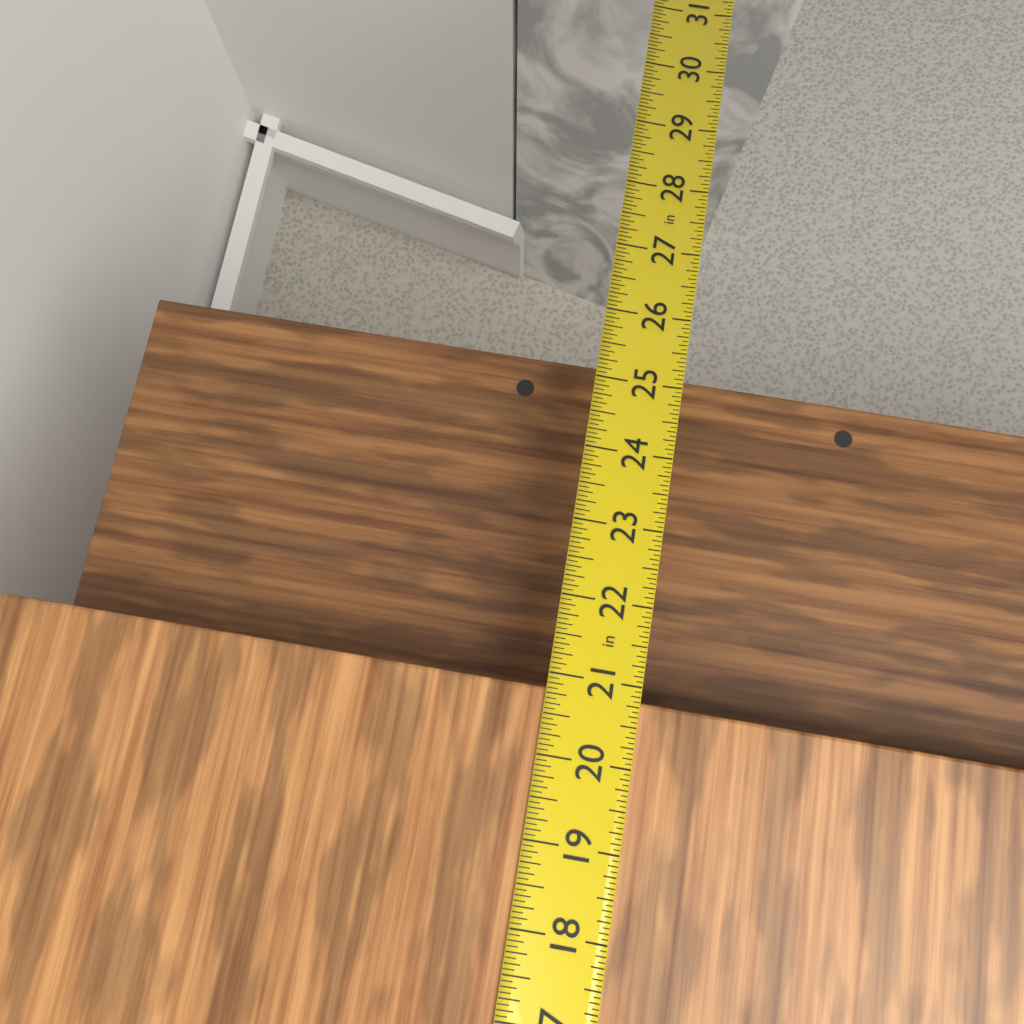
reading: 20.8125 in
